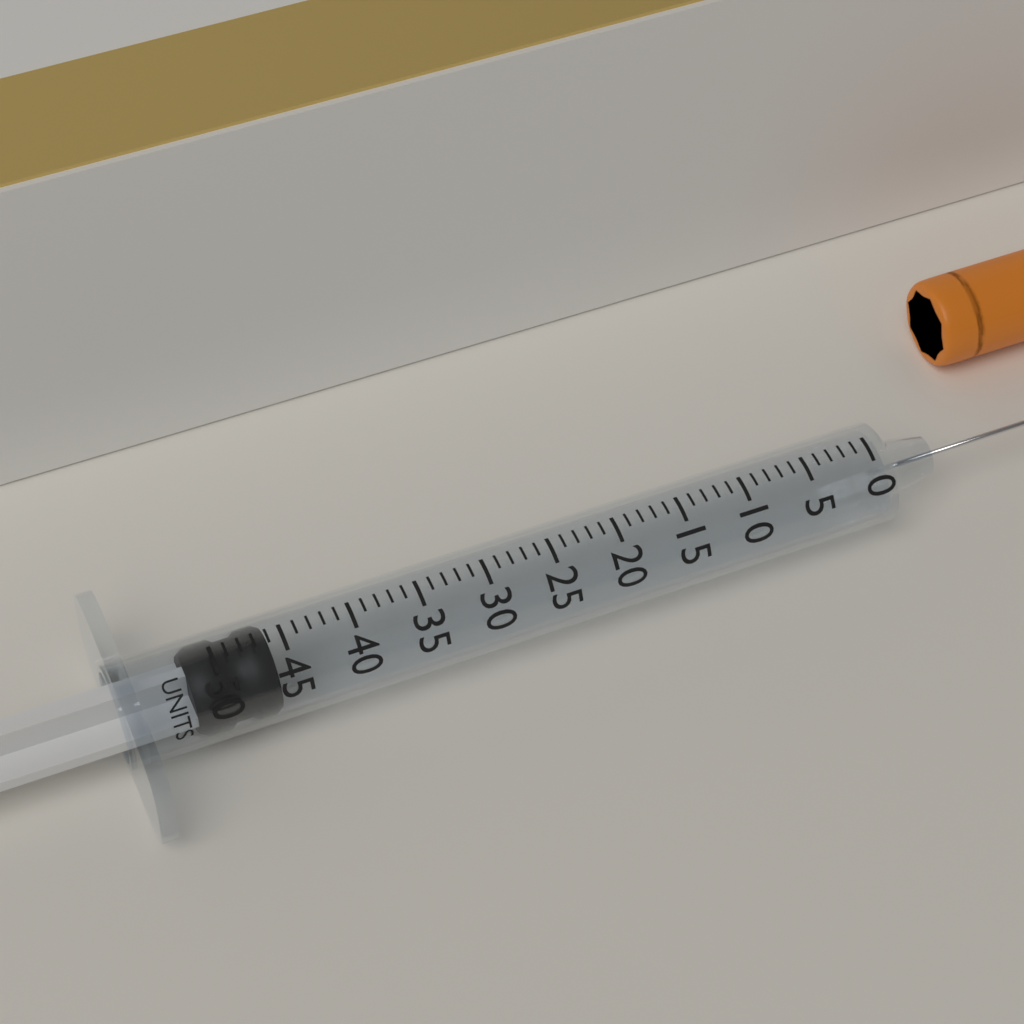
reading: 46 units
